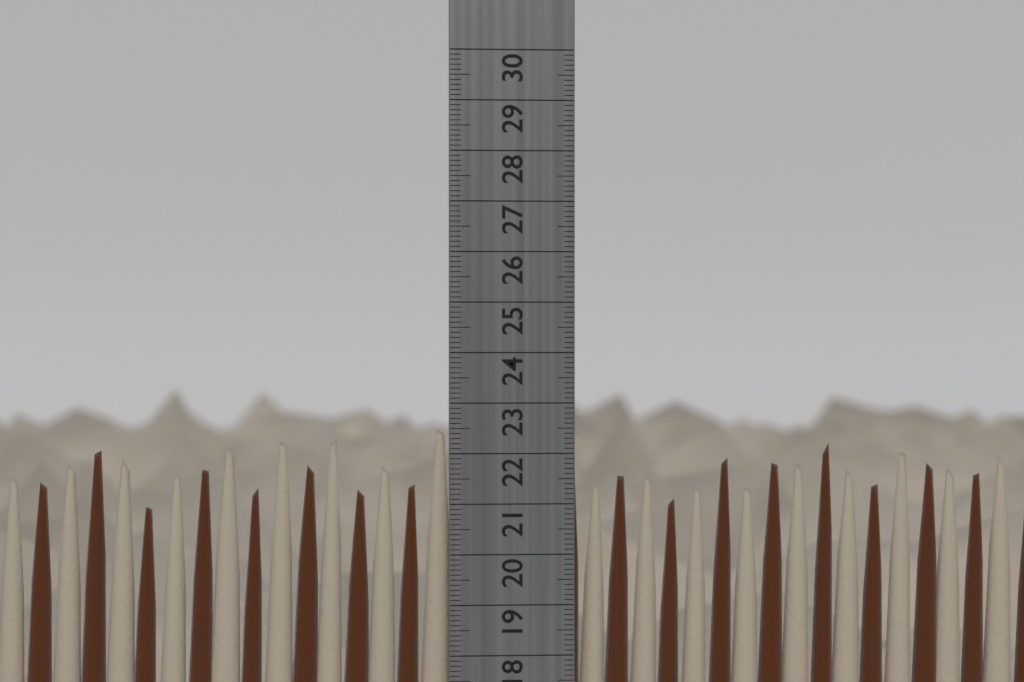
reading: 22.6 cm
